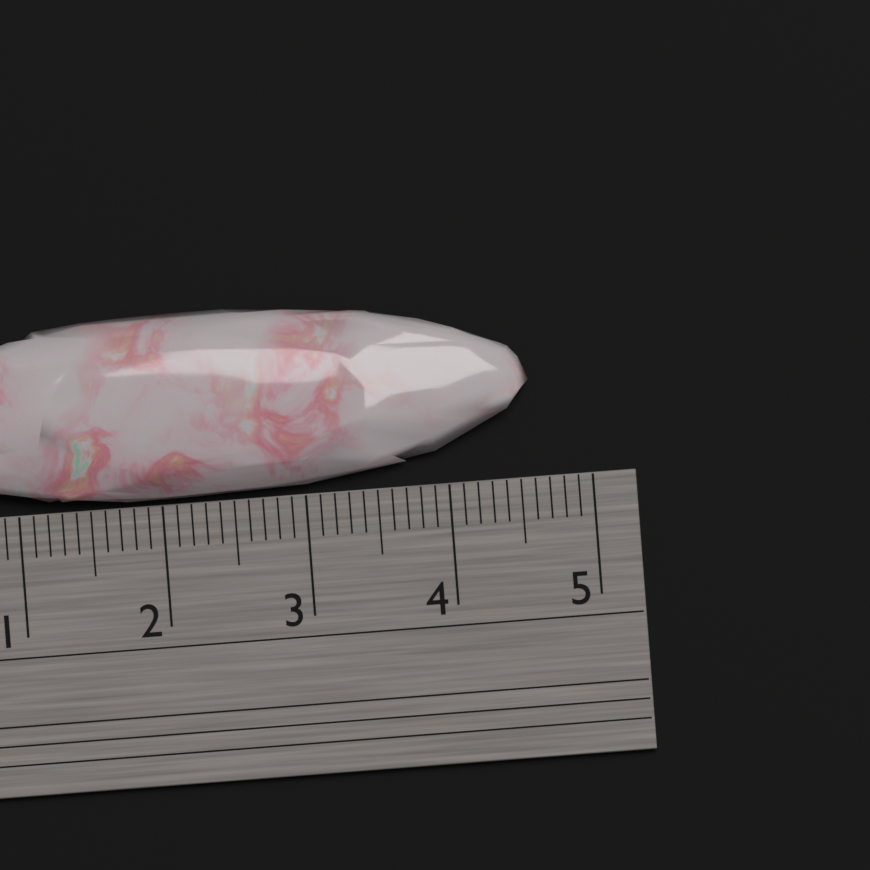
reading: 4.6 cm
